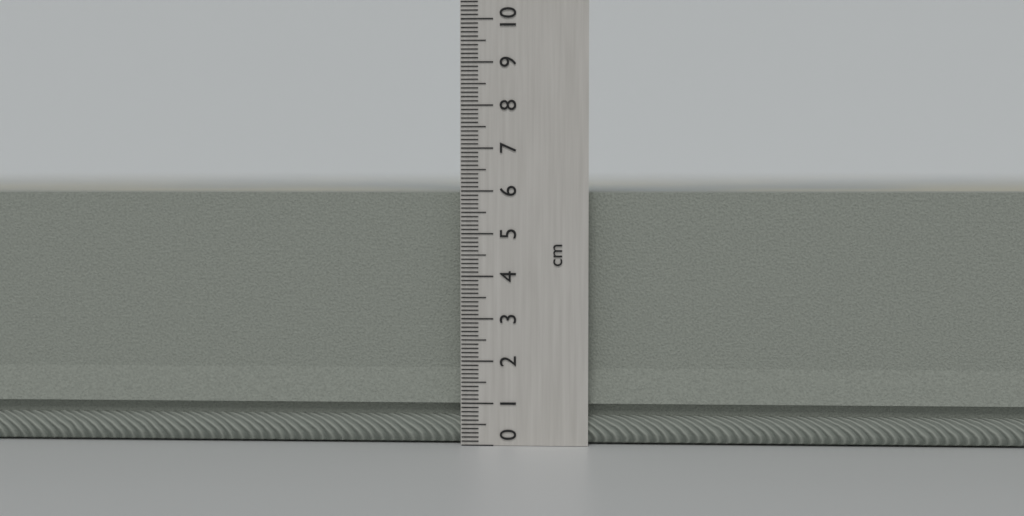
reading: 6.0 cm
